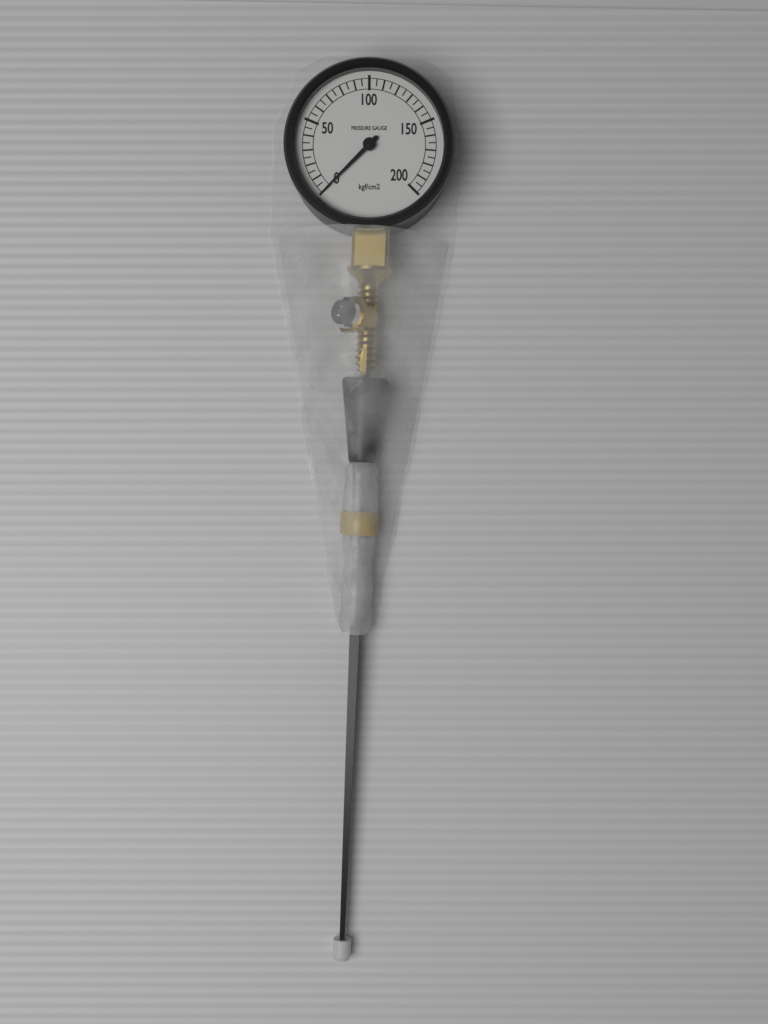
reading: 0 kgf/cm²
